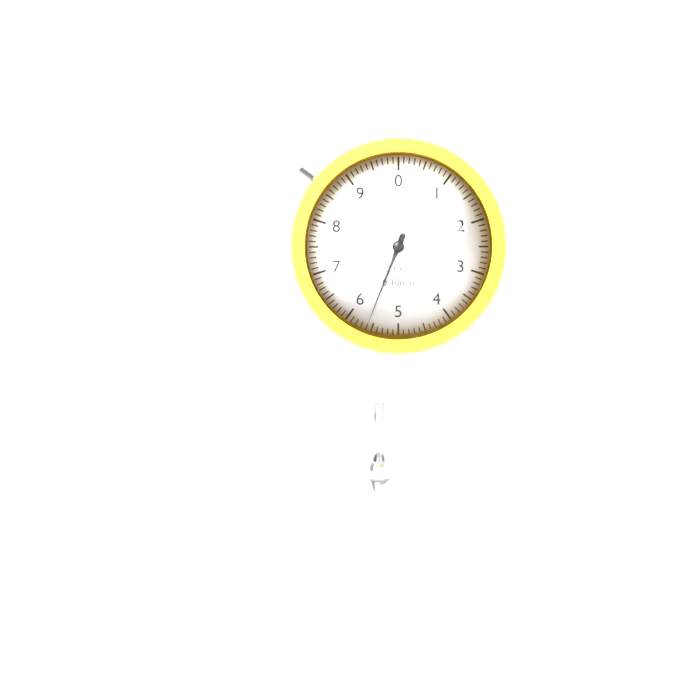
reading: 5.6 mm
